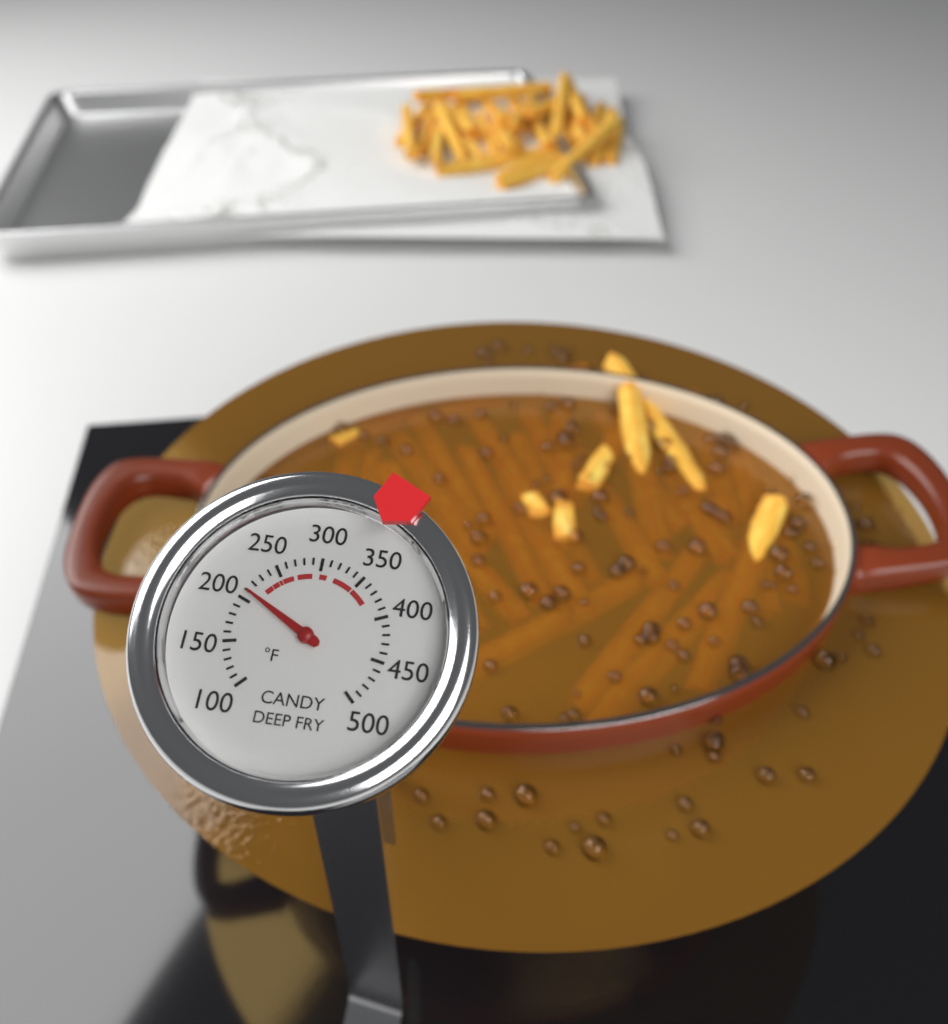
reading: 210 °F
